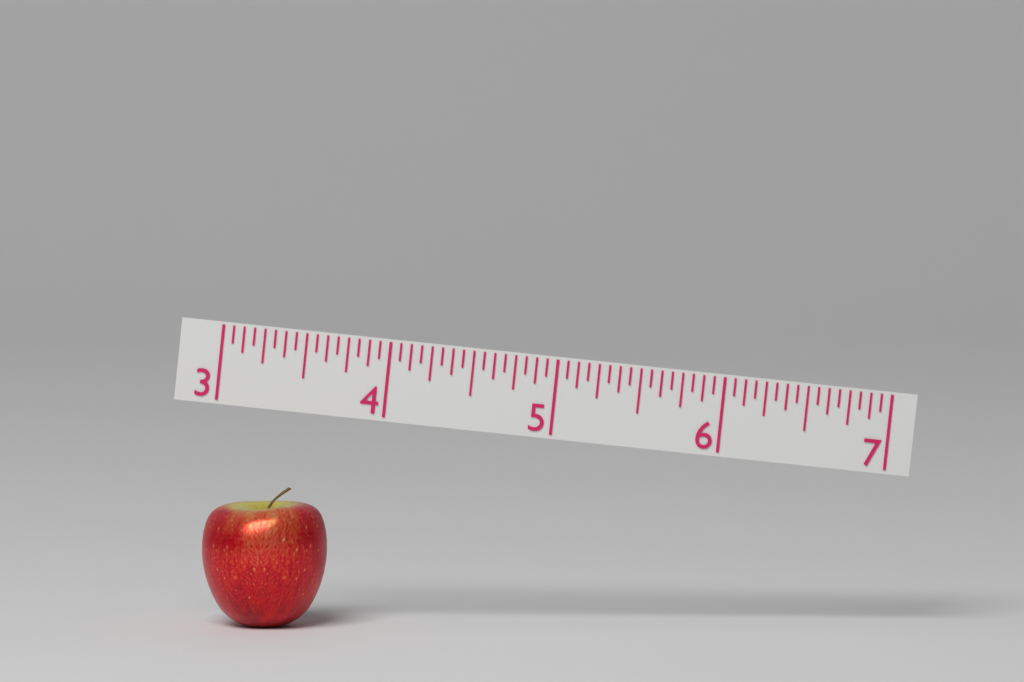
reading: 3.7500 (no unit)
